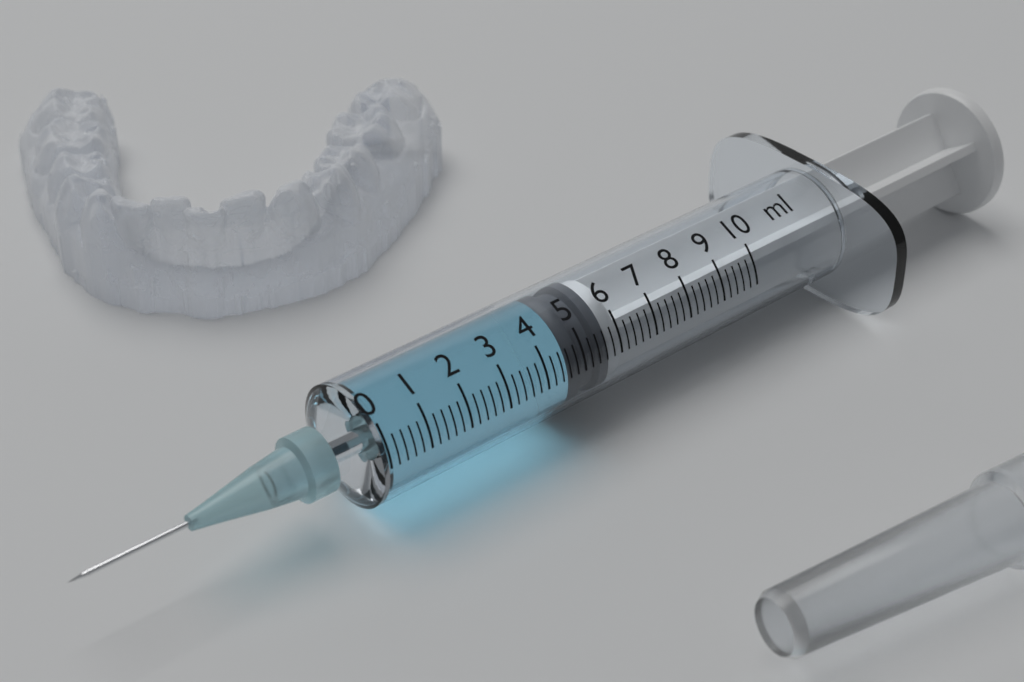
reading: 4.6 ml
